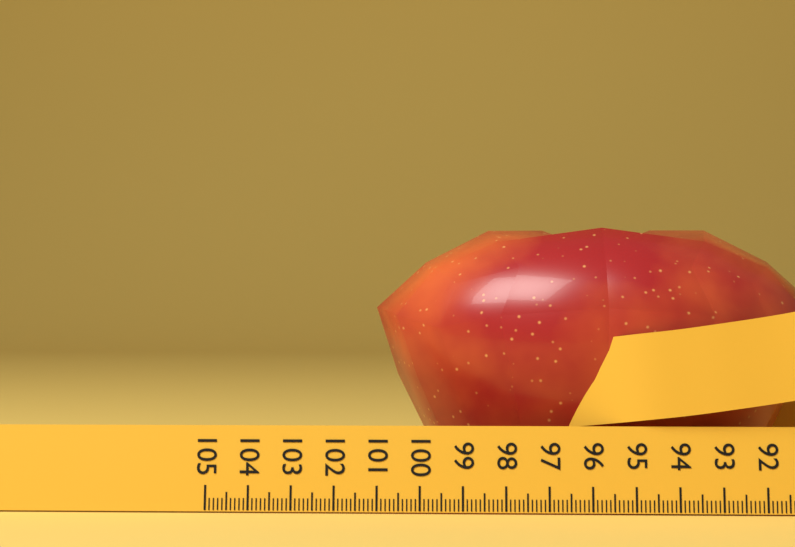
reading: 101.2 (no unit)
